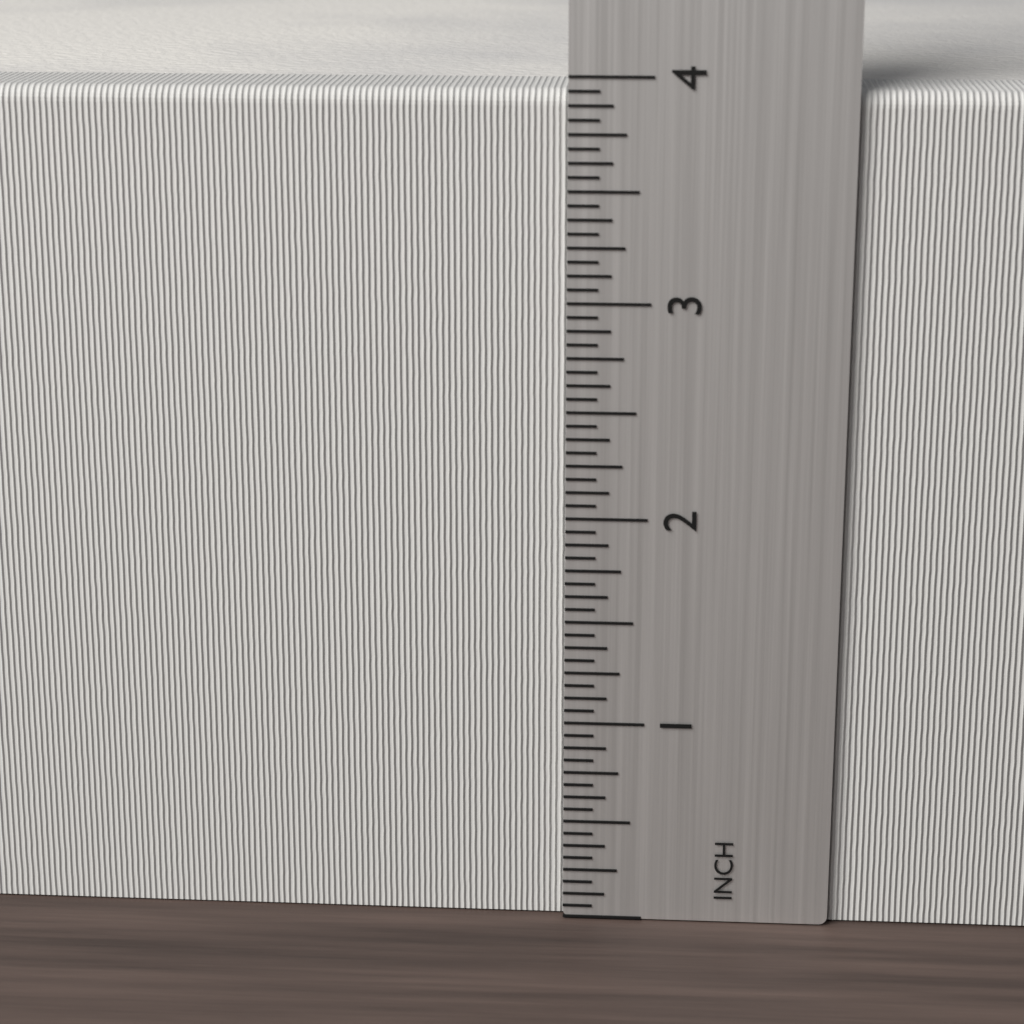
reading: 3.9375 inch
